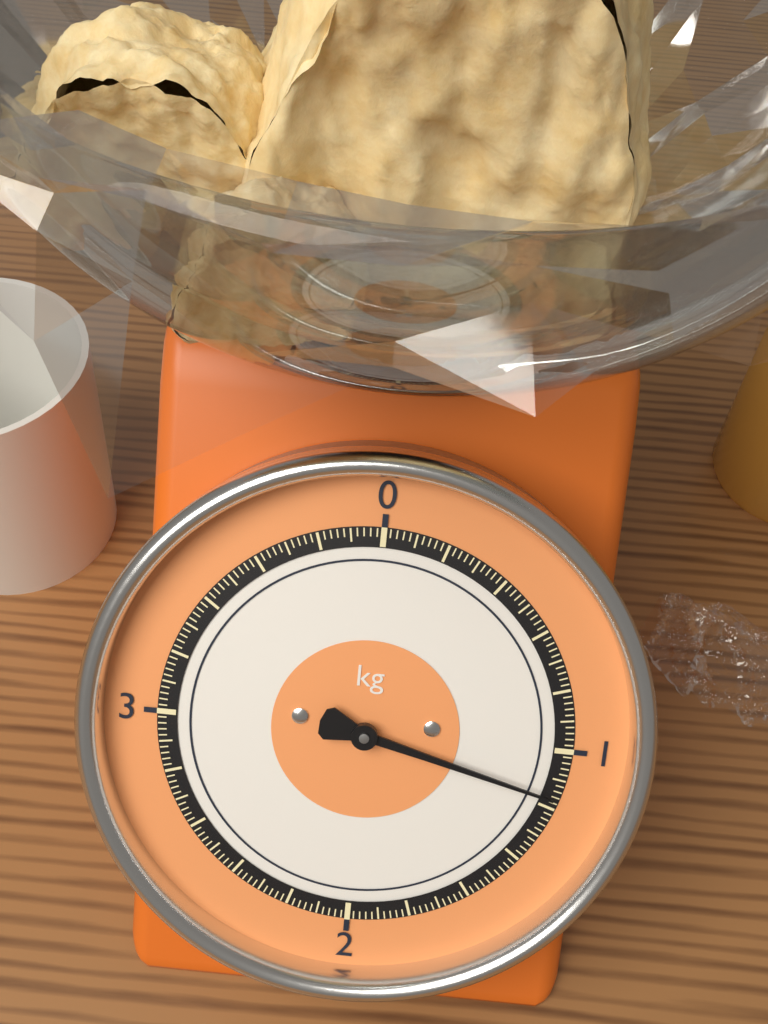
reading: 1.16 kg
